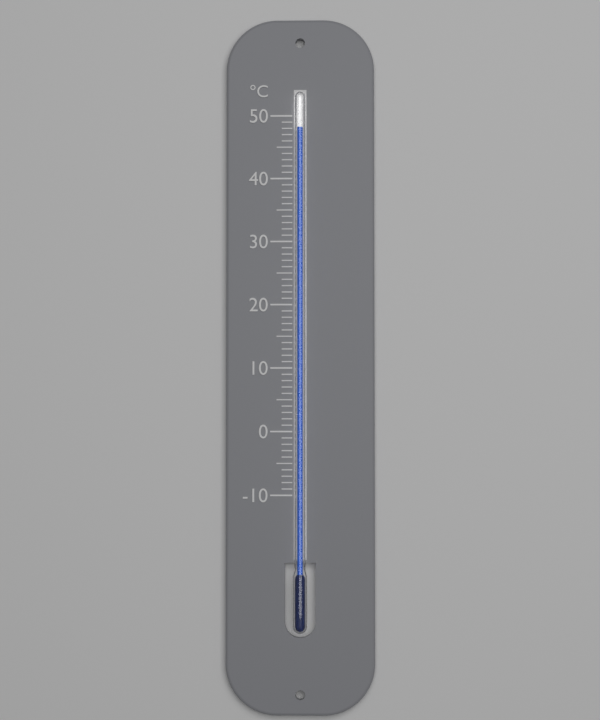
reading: 48 °C
